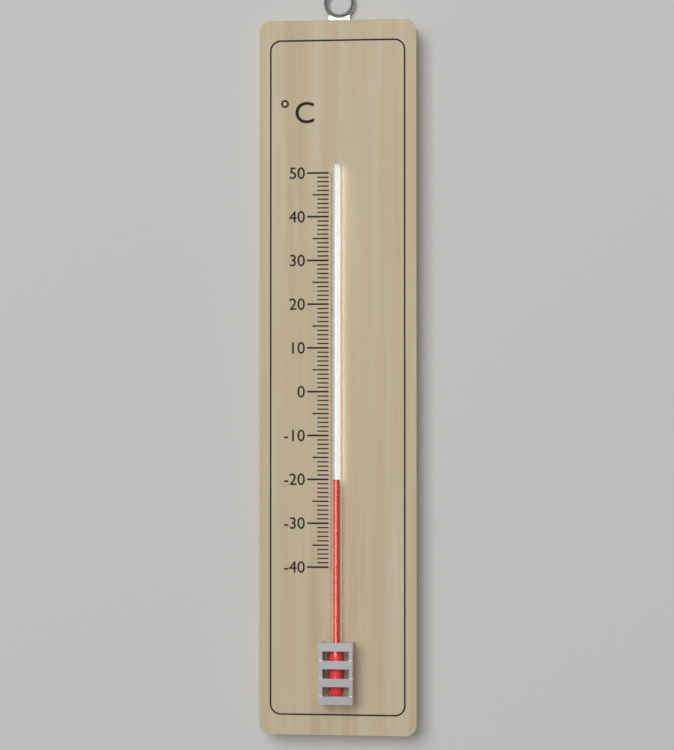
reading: -20 °C
